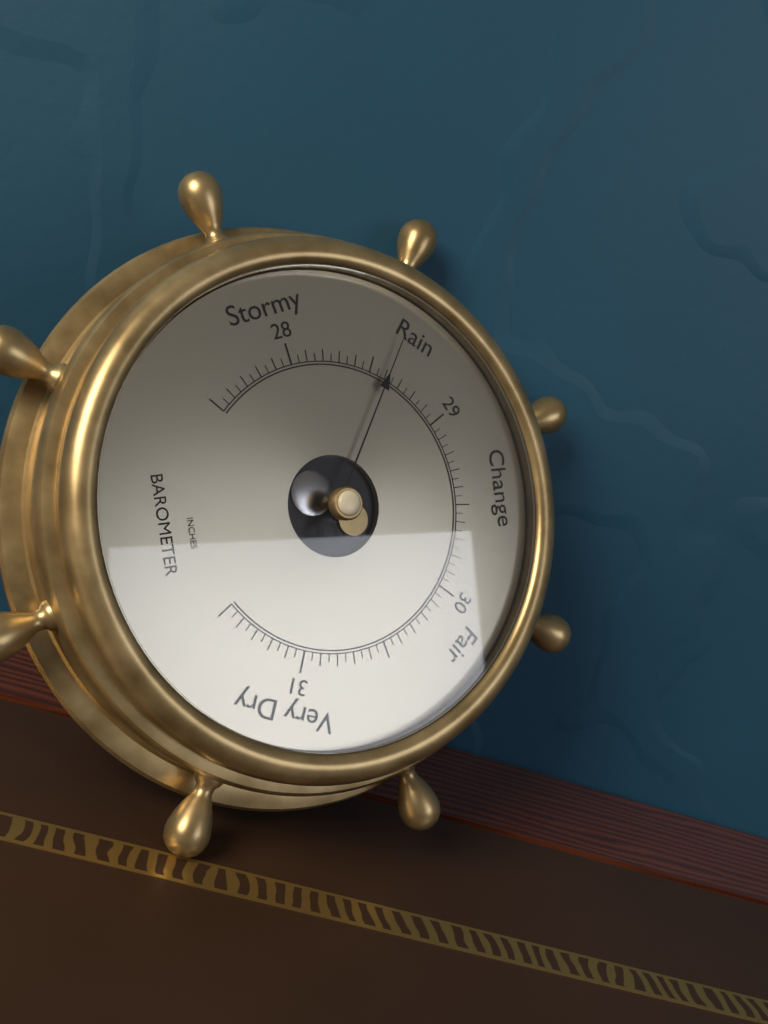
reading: 28.60 inHg
